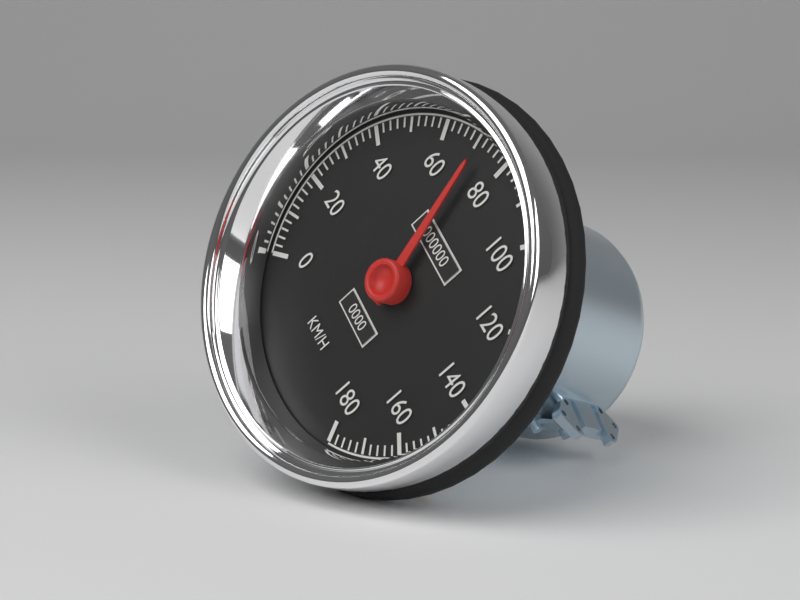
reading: 72 km/h
